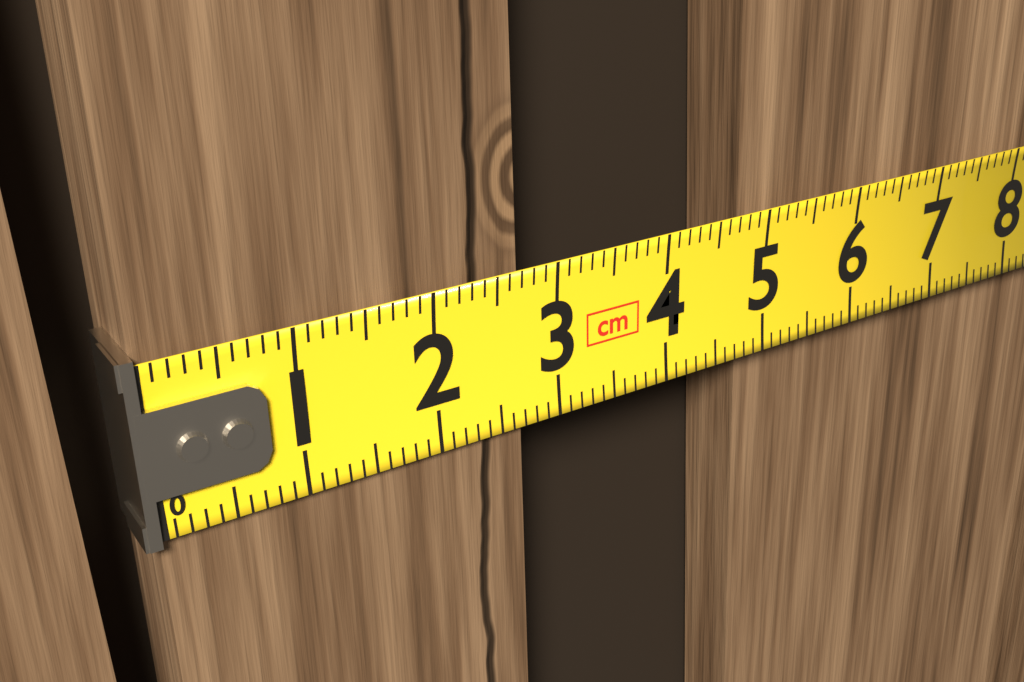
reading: 2.7 cm
